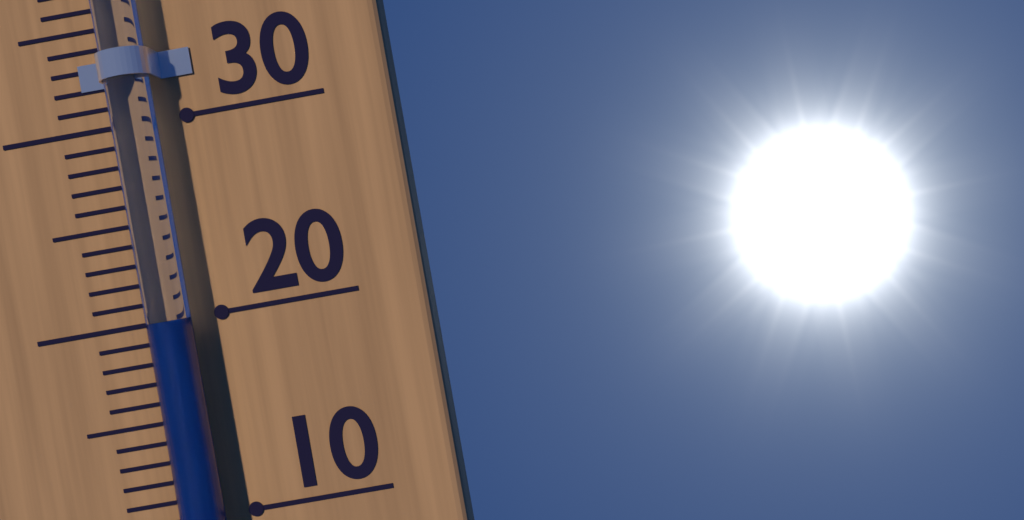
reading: 20 °C
